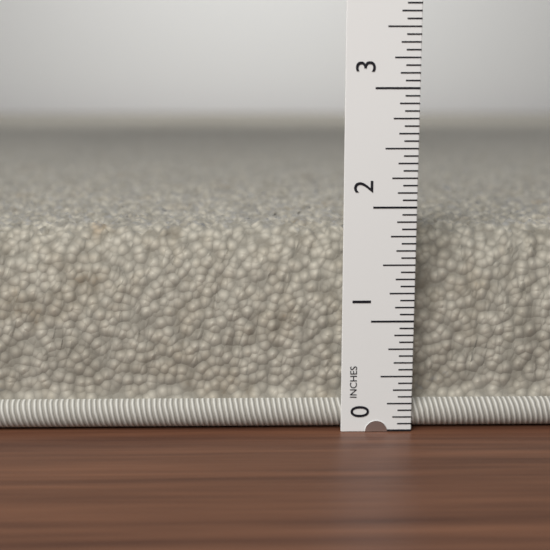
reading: 1.8125 in
